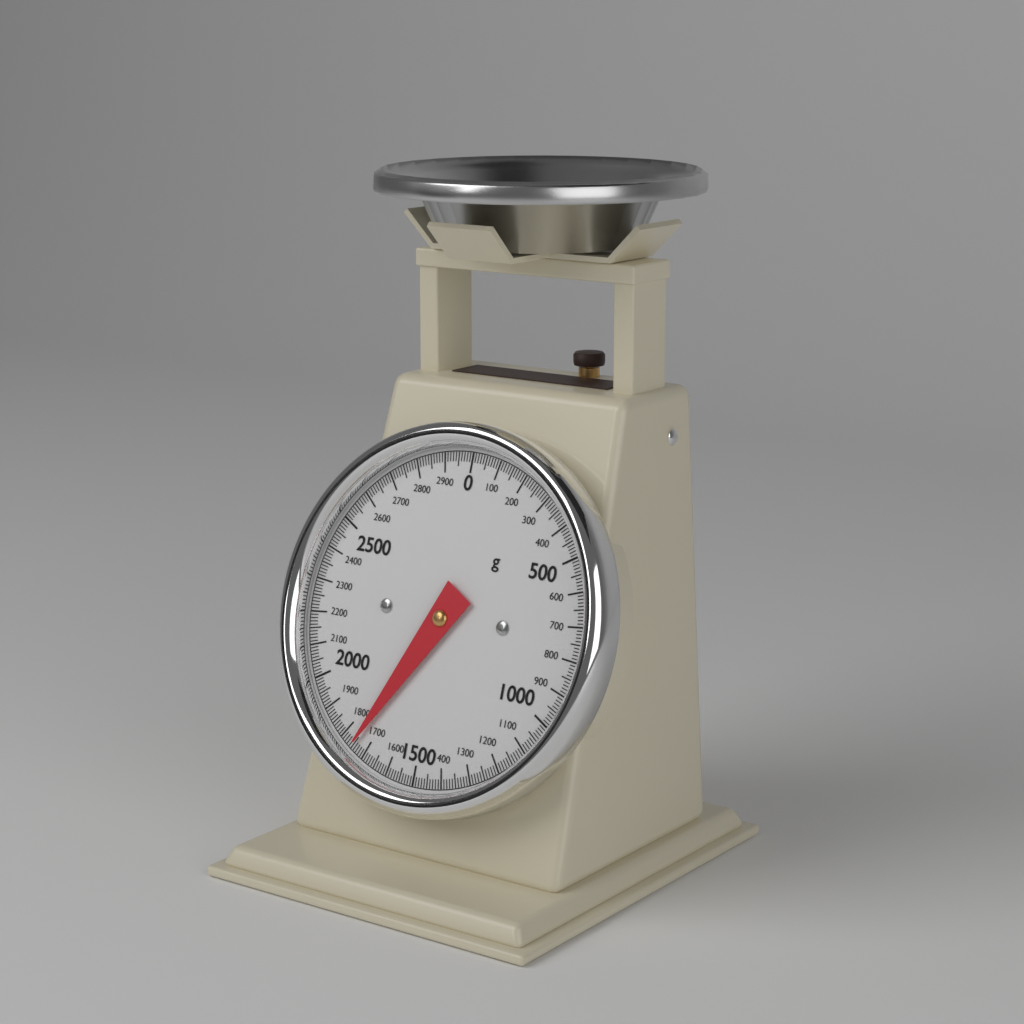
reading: 1750 g
